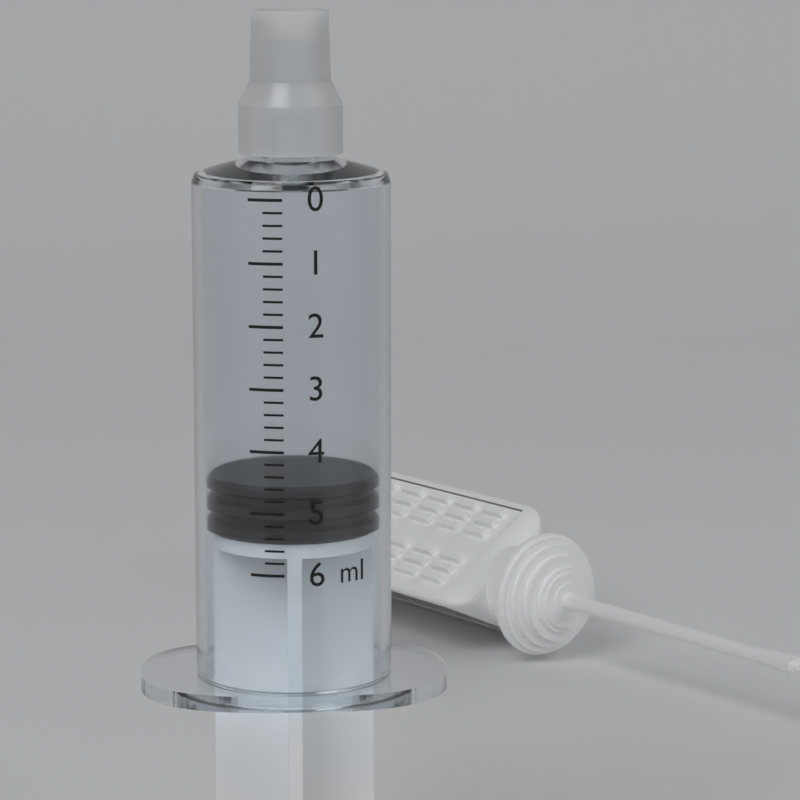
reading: 4.6 ml
